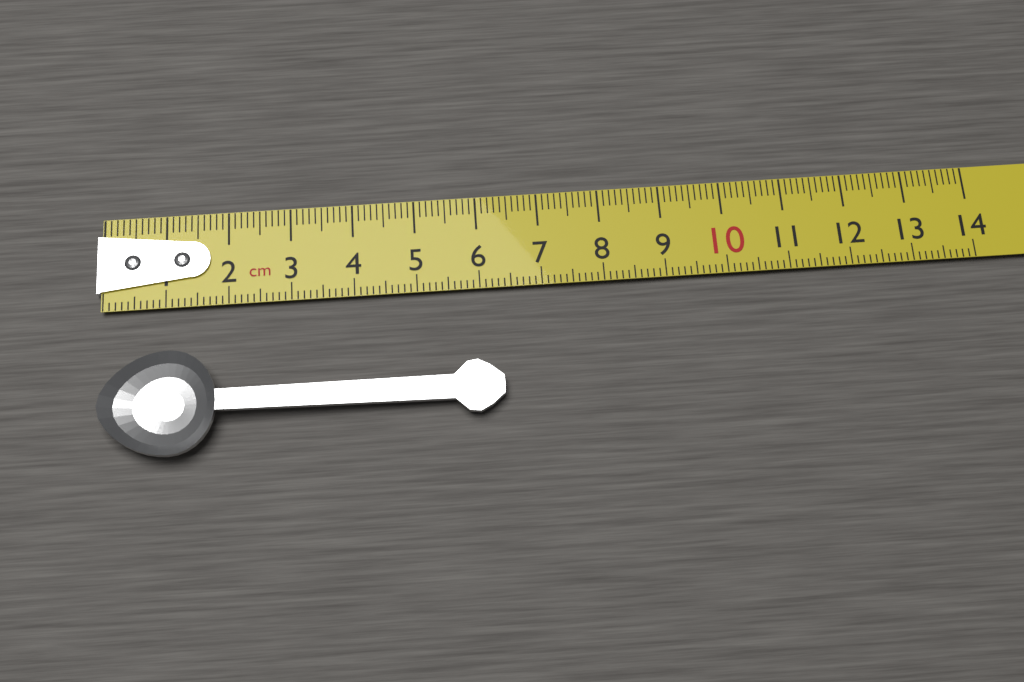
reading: 6.3 cm
